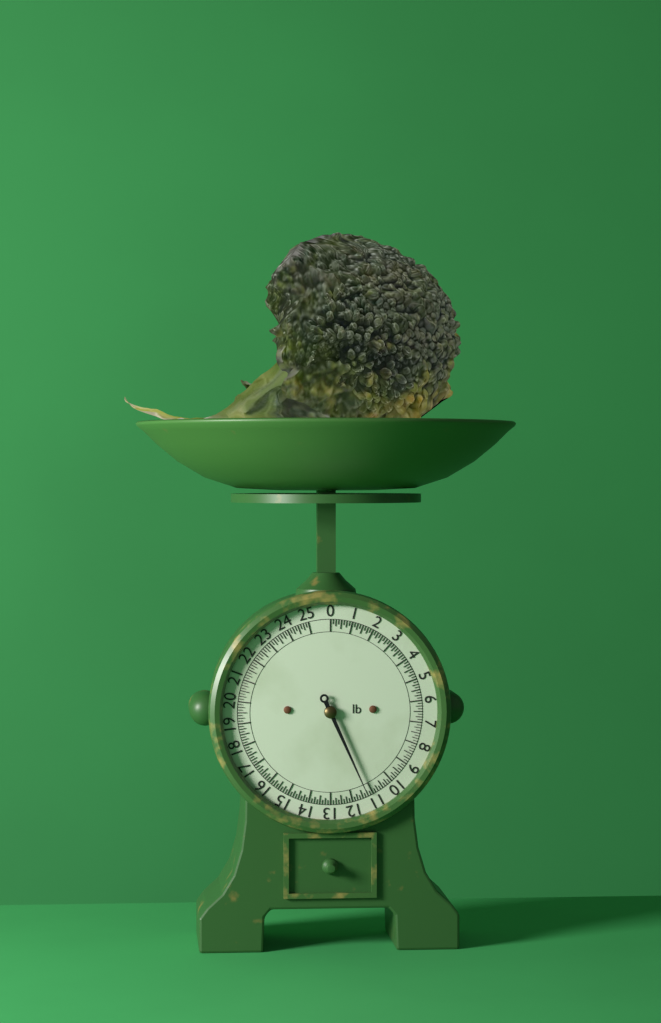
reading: 11.250 lb
